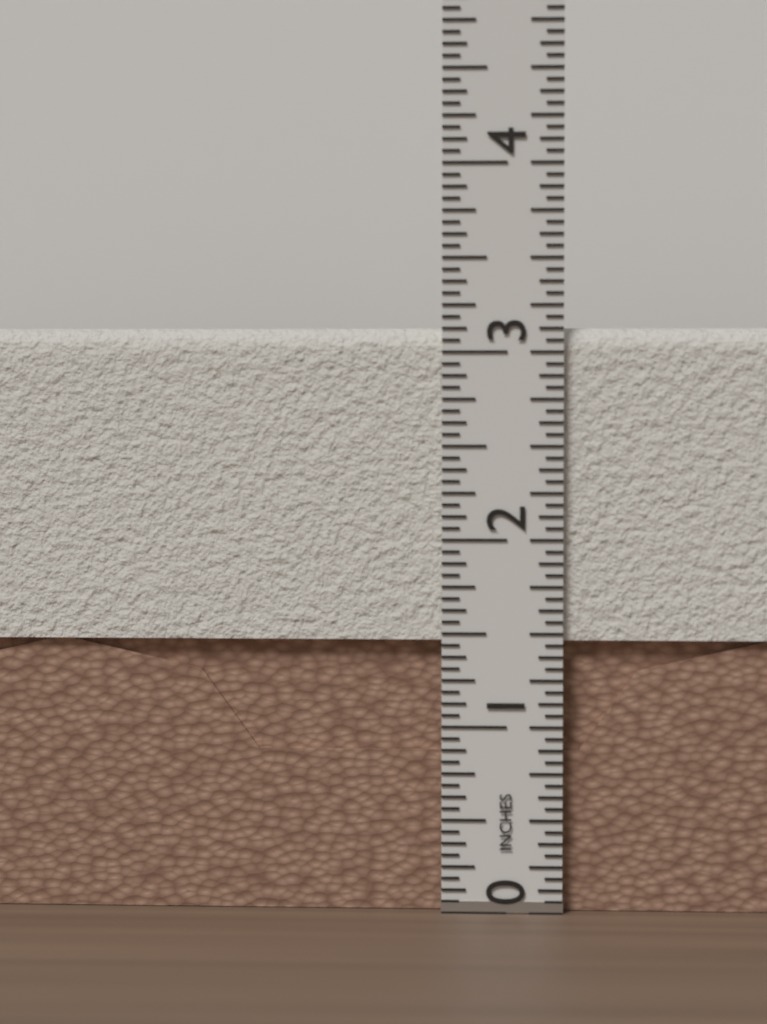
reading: 3.1250 in
